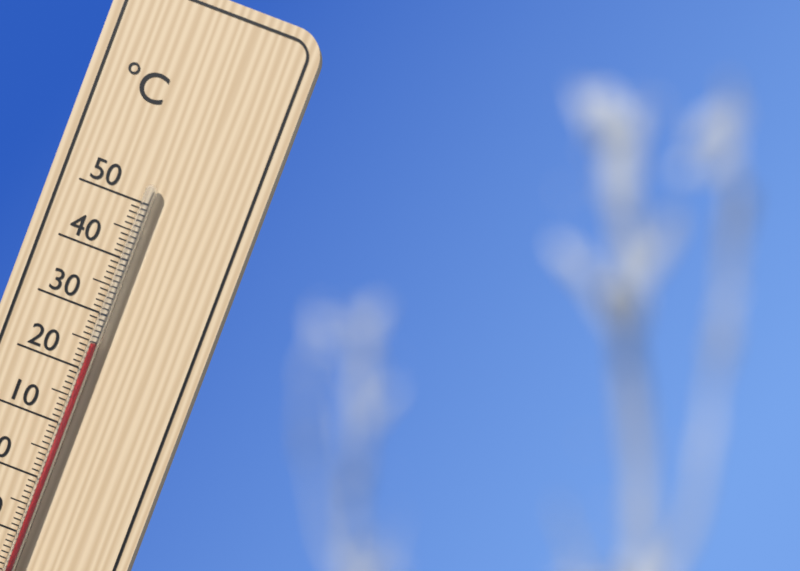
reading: 25 °C
